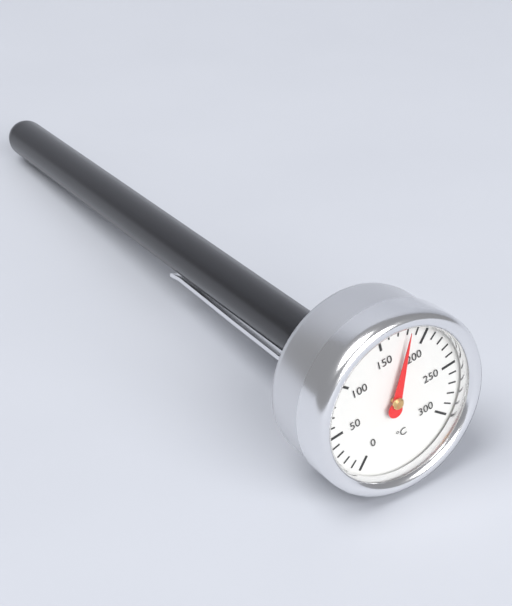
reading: 180 °C
